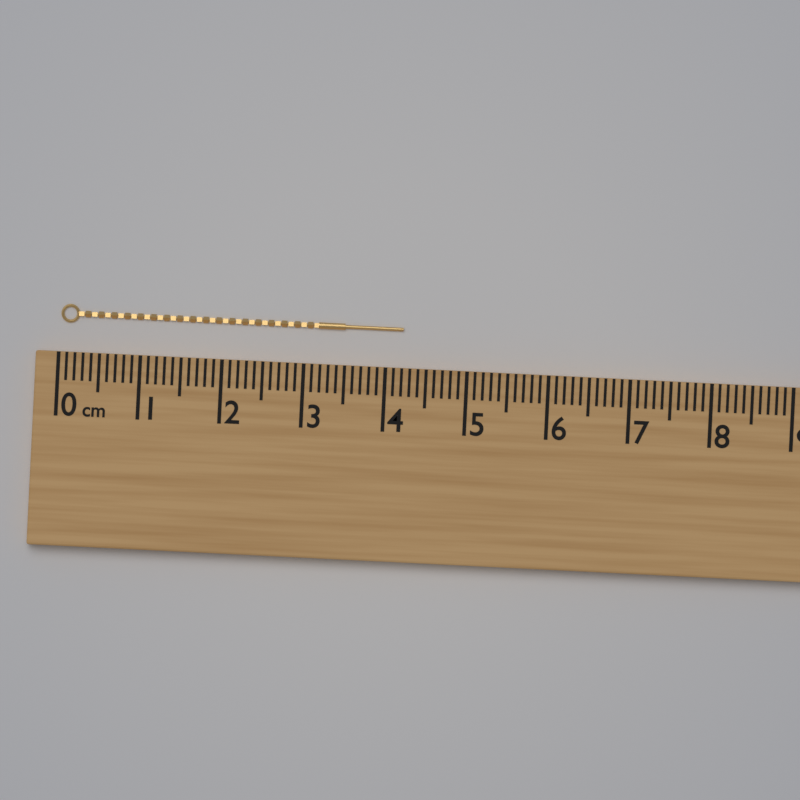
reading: 4.2 cm
